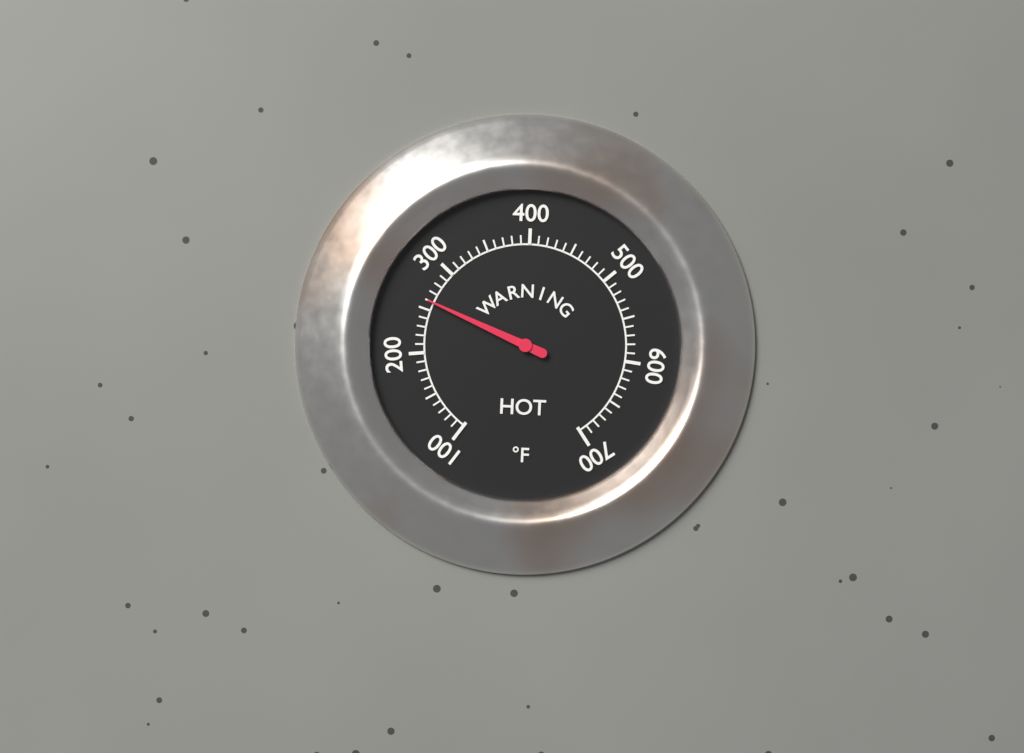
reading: 260 °F
